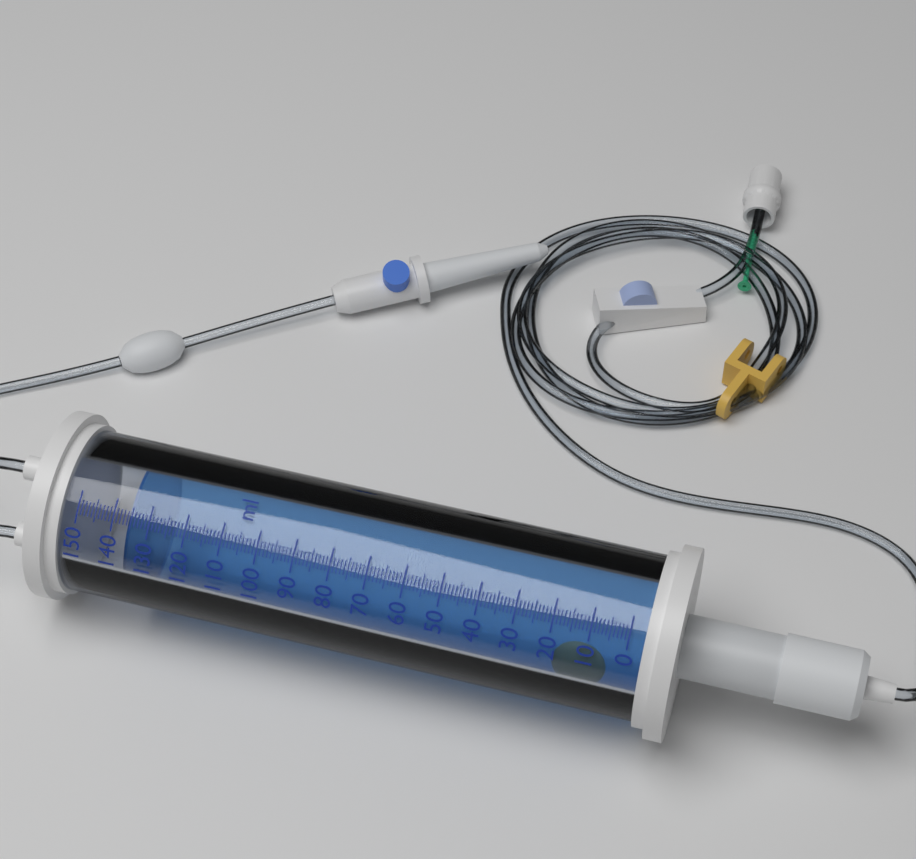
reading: 136 ml
